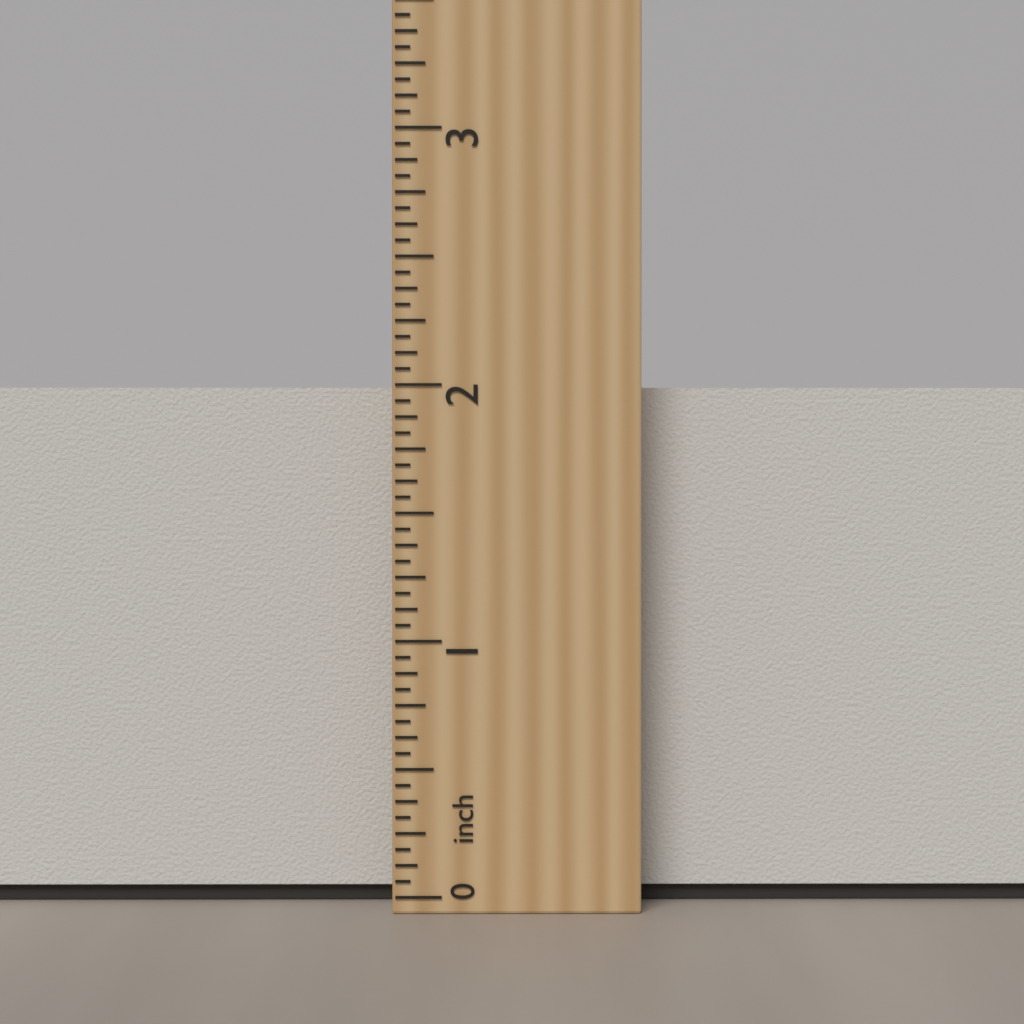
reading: 2.0000 inch
